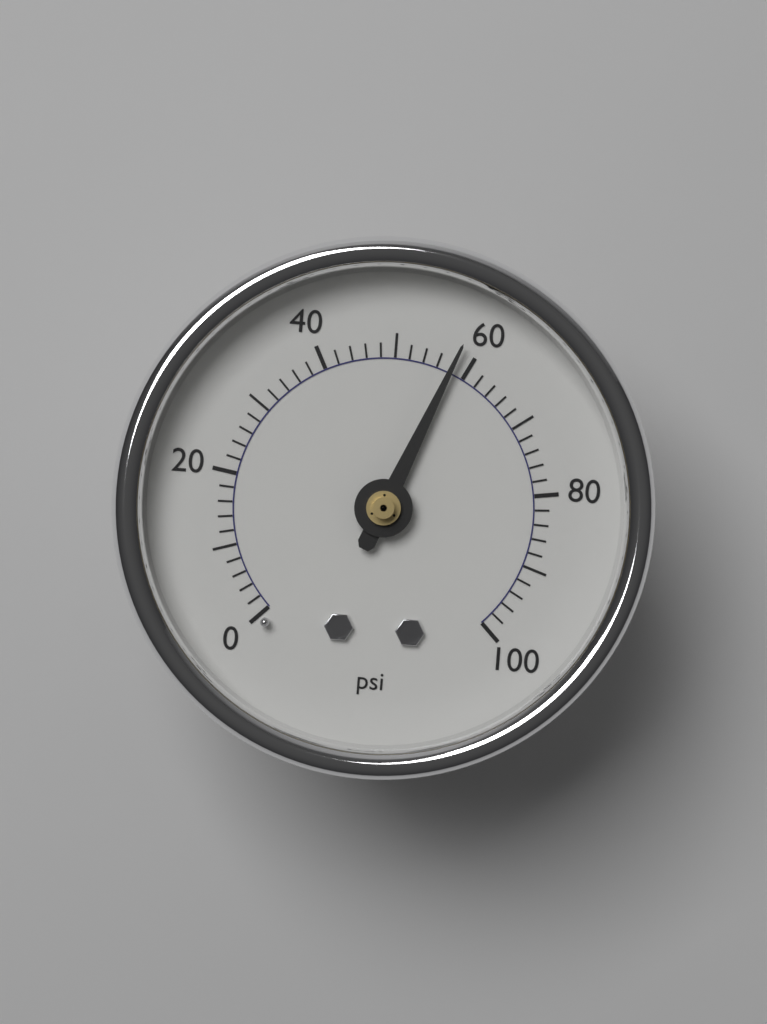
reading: 58 psi
